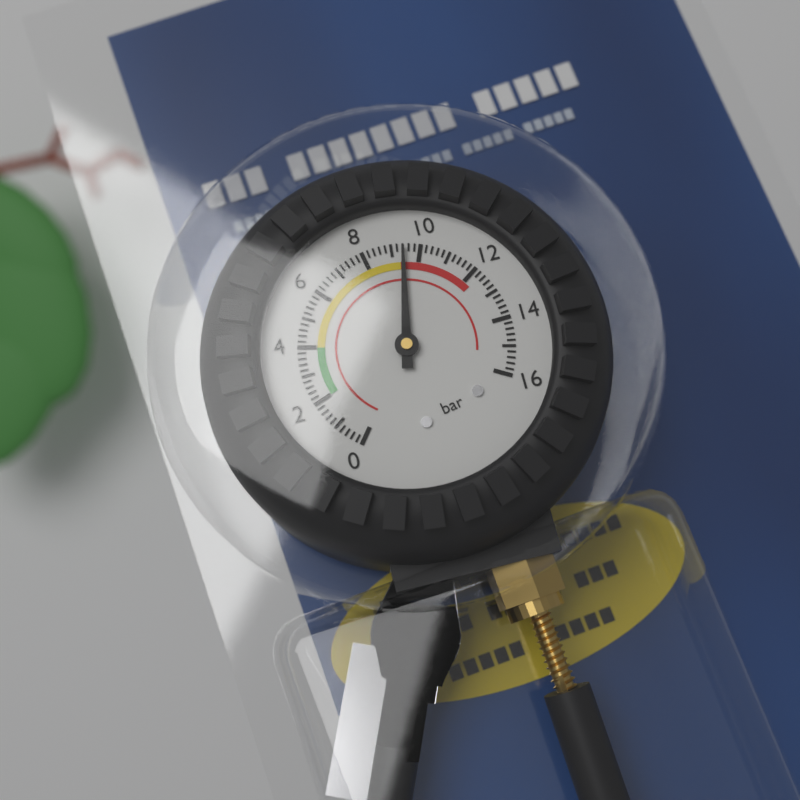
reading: 9.4 bar
